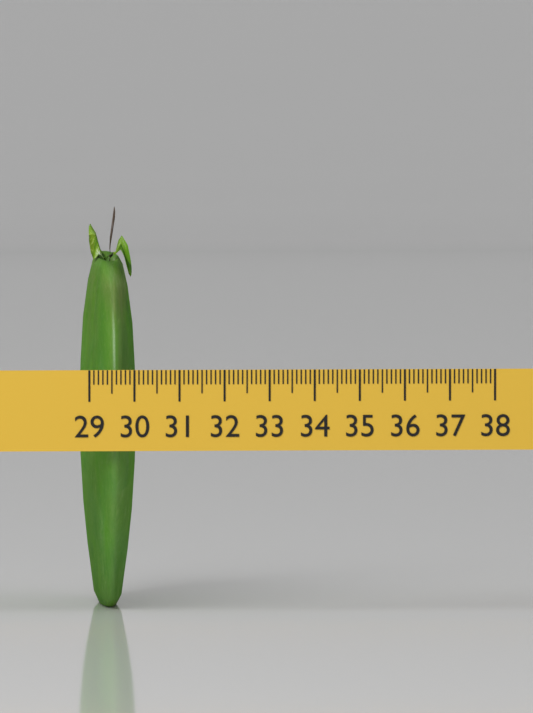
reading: 30.2 (no unit)
